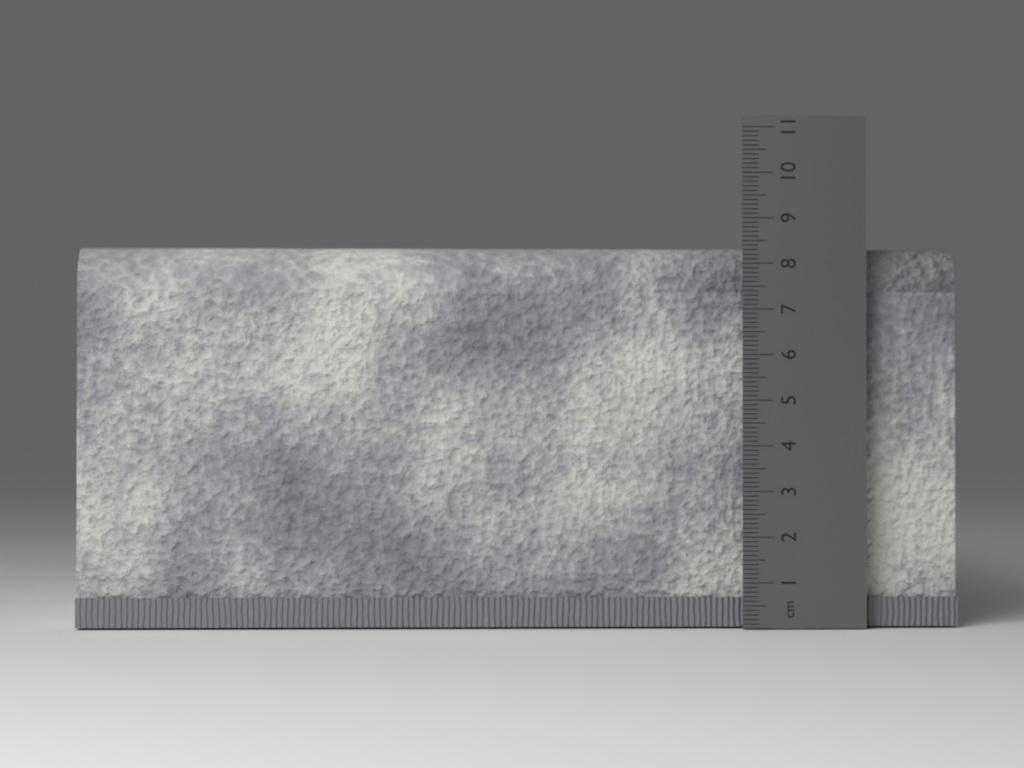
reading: 8.4 cm
